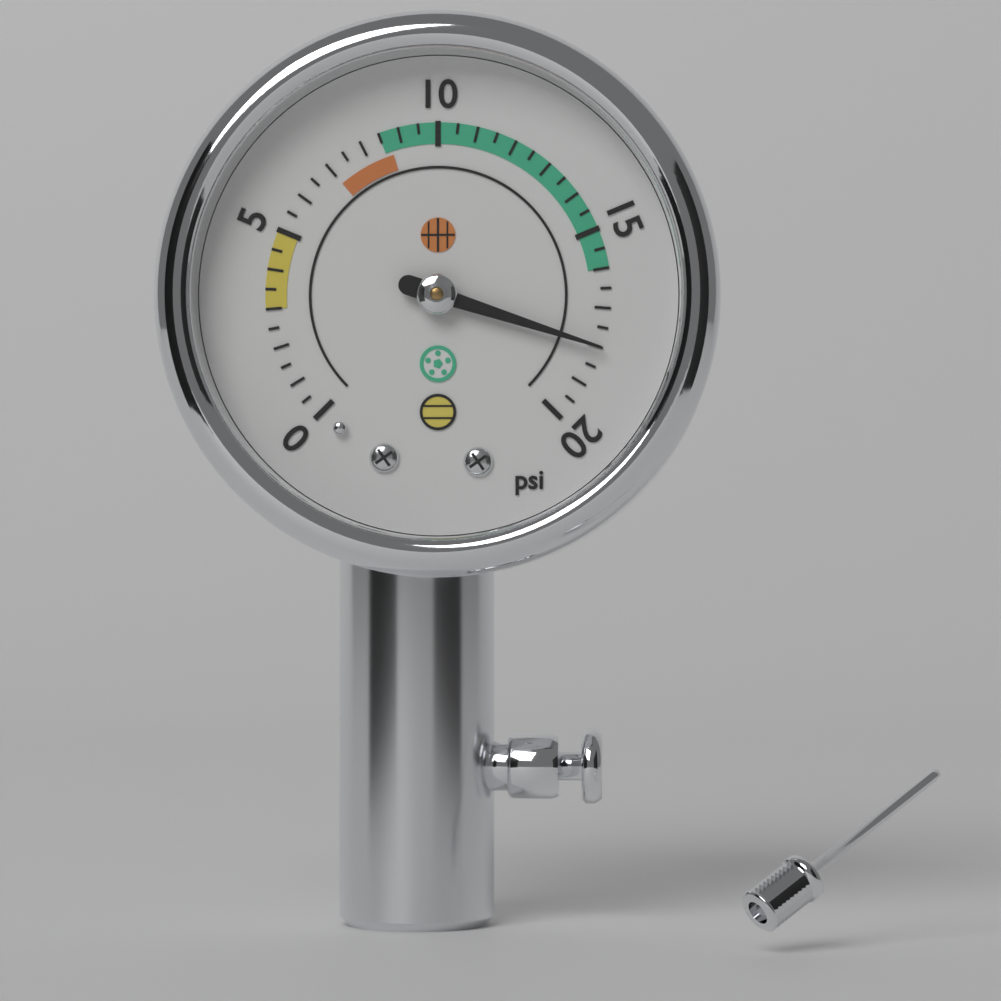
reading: 18.0 psi
